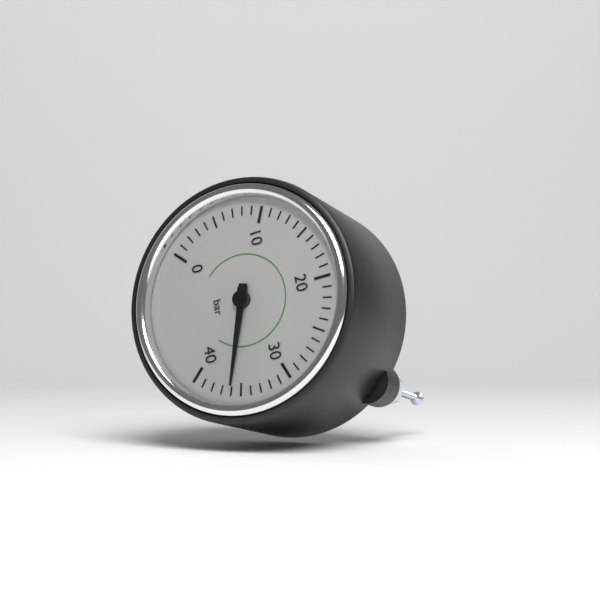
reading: 36 bar
